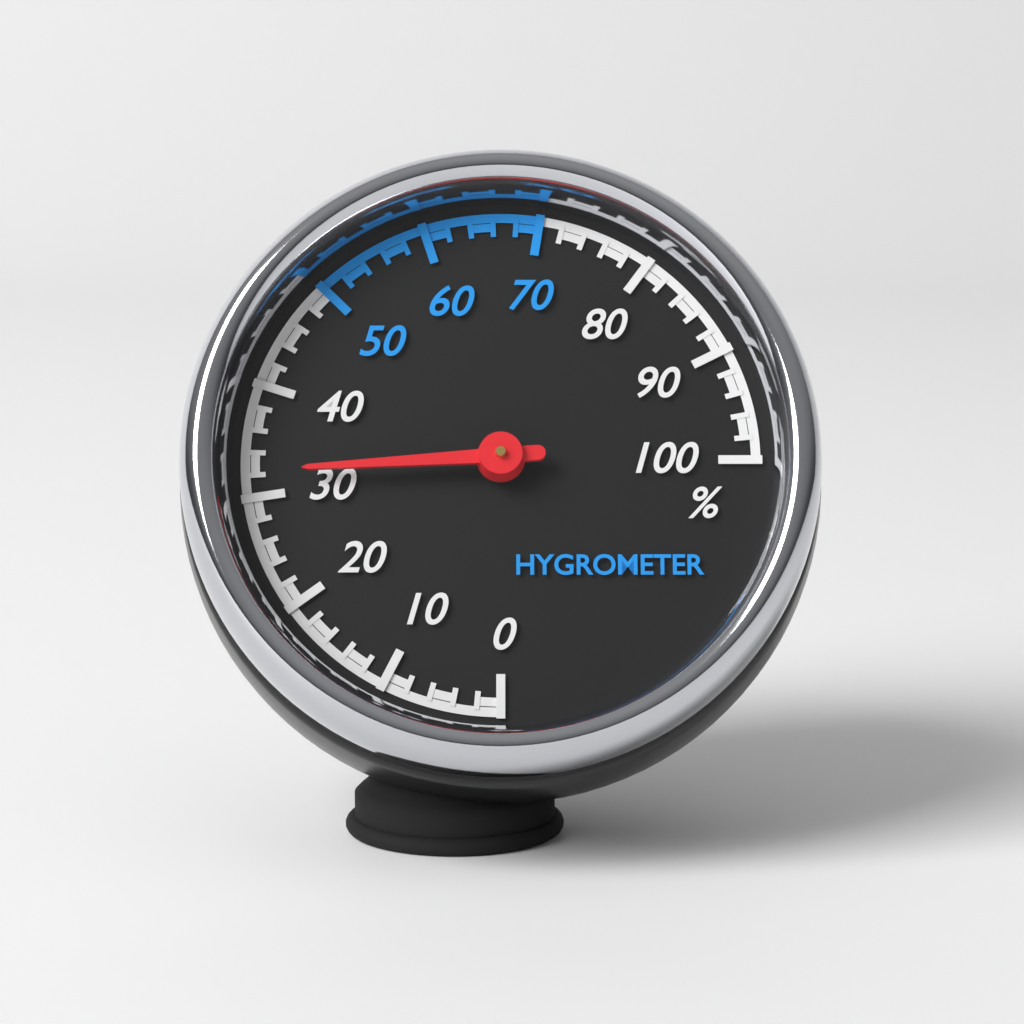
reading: 32 %
